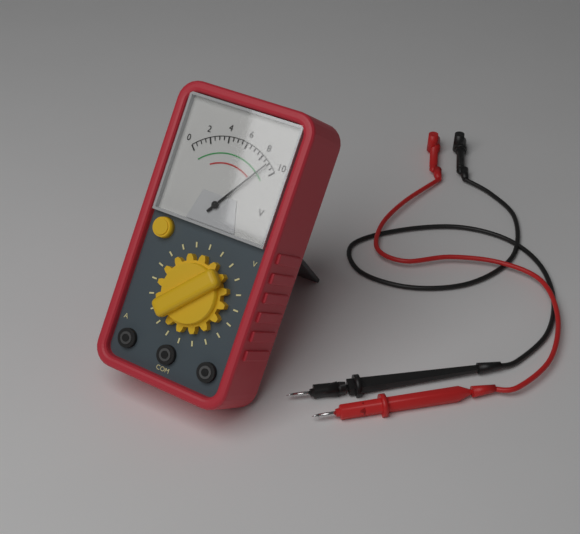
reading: 9.0 V
